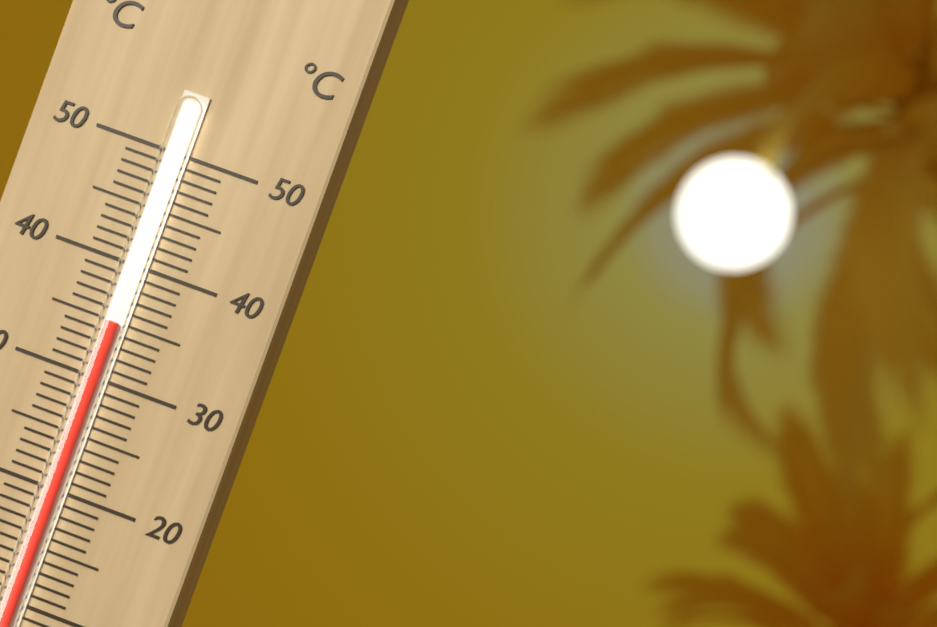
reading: 35 °C
